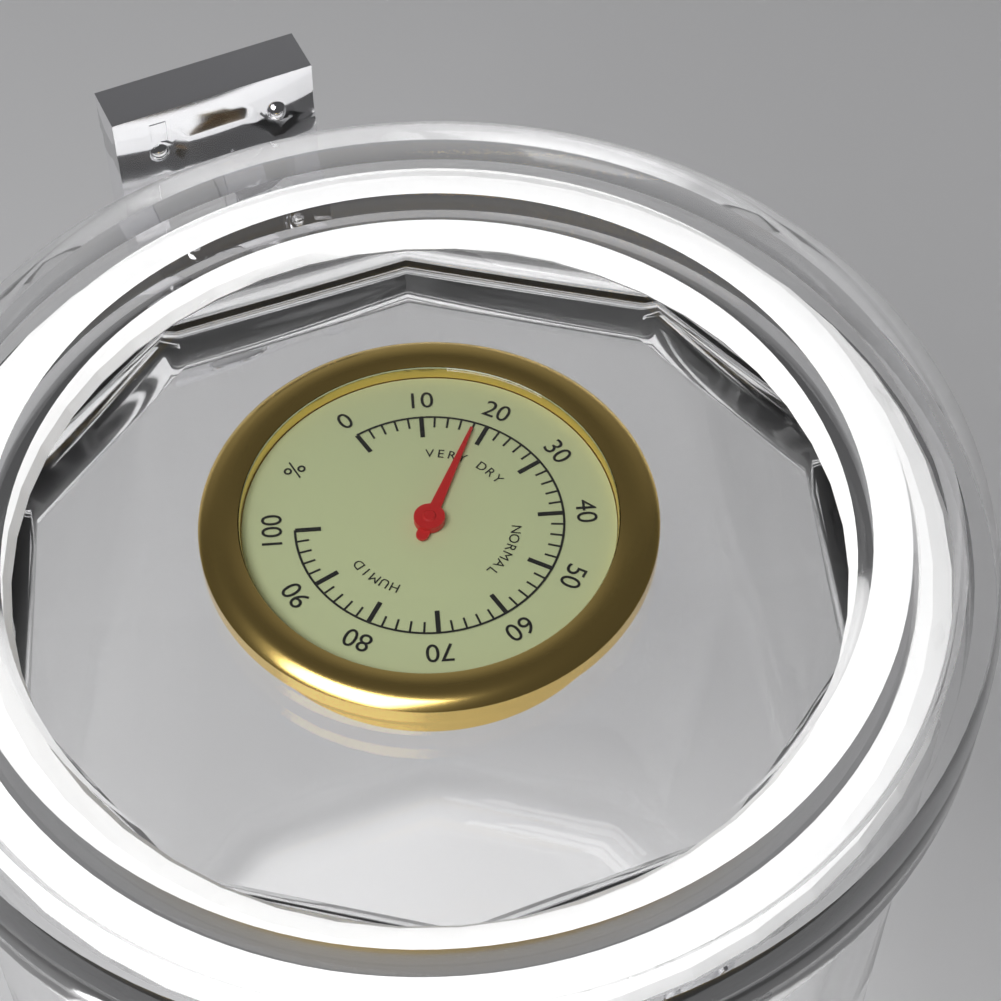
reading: 18 %
